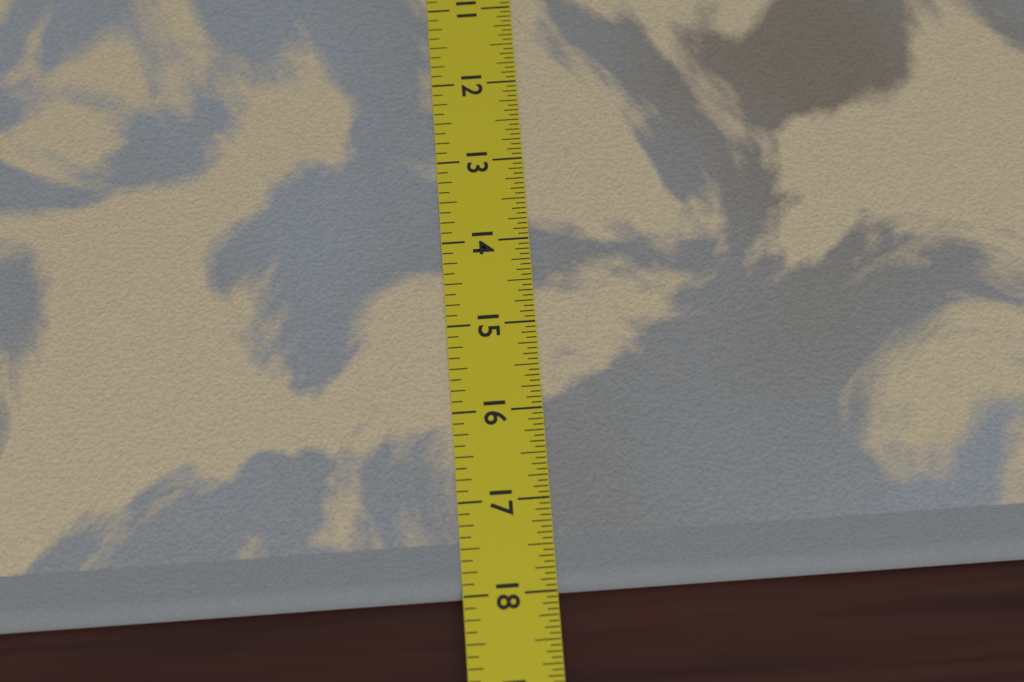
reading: 18.0000 in
